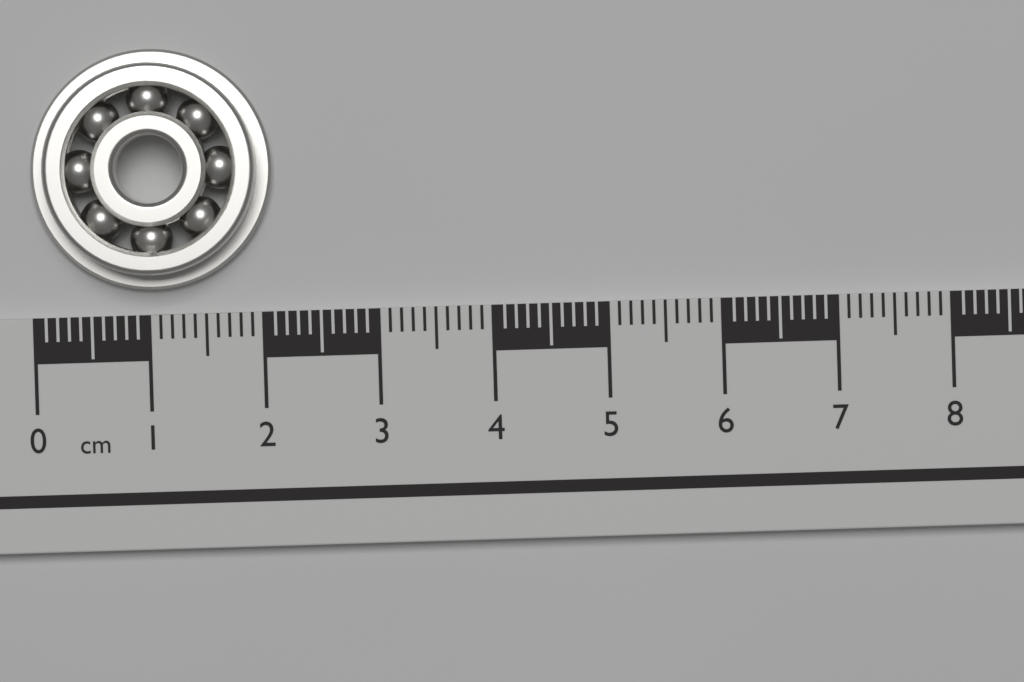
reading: 2.1 cm
